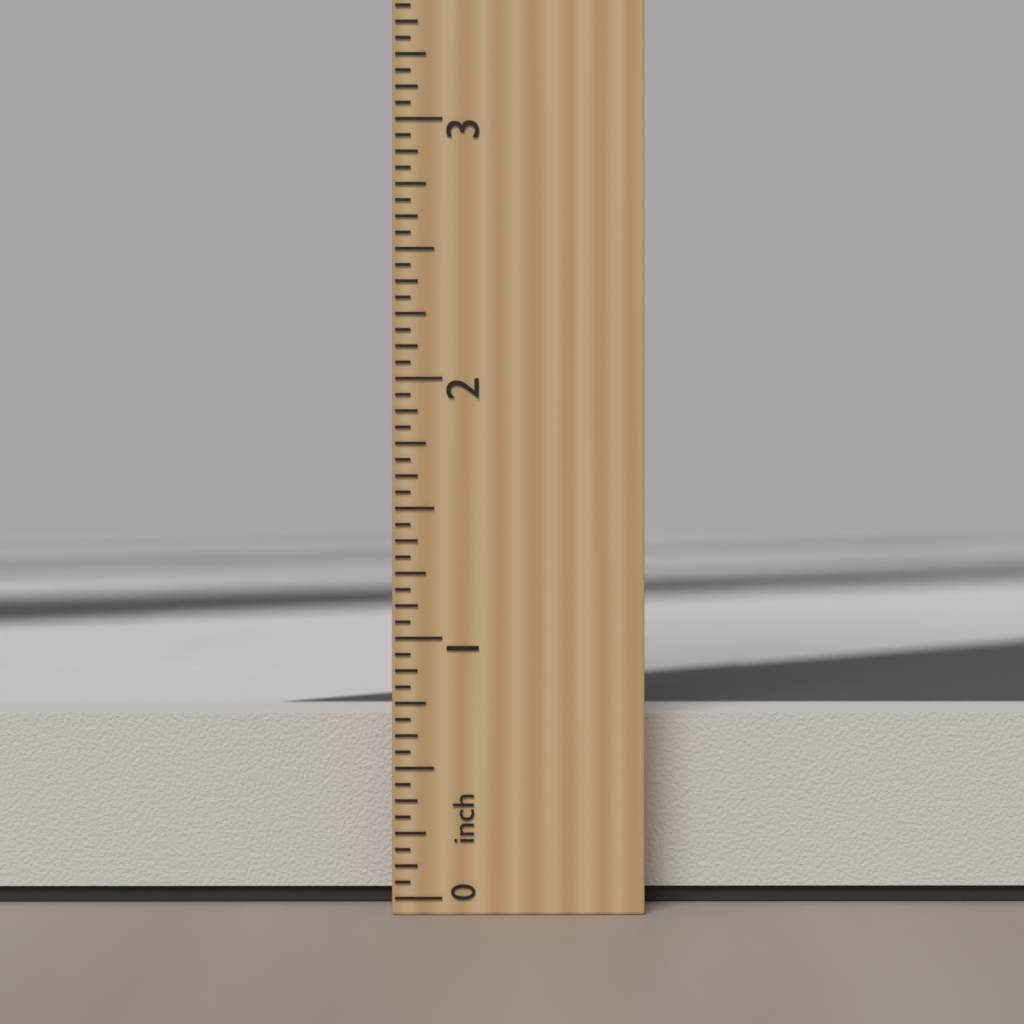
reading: 0.6875 inch
